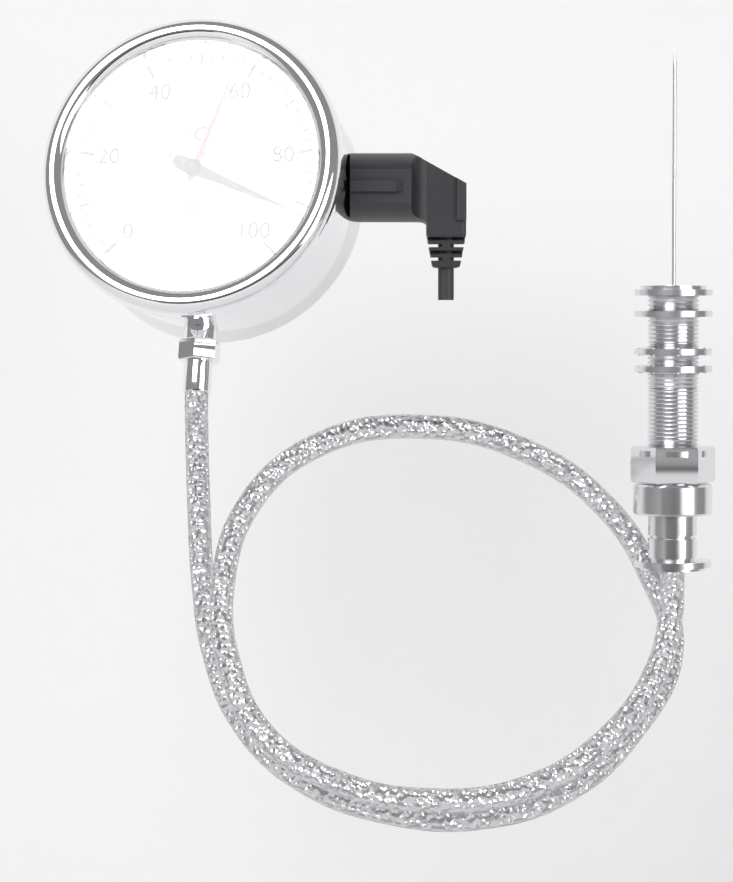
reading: 92 °C
